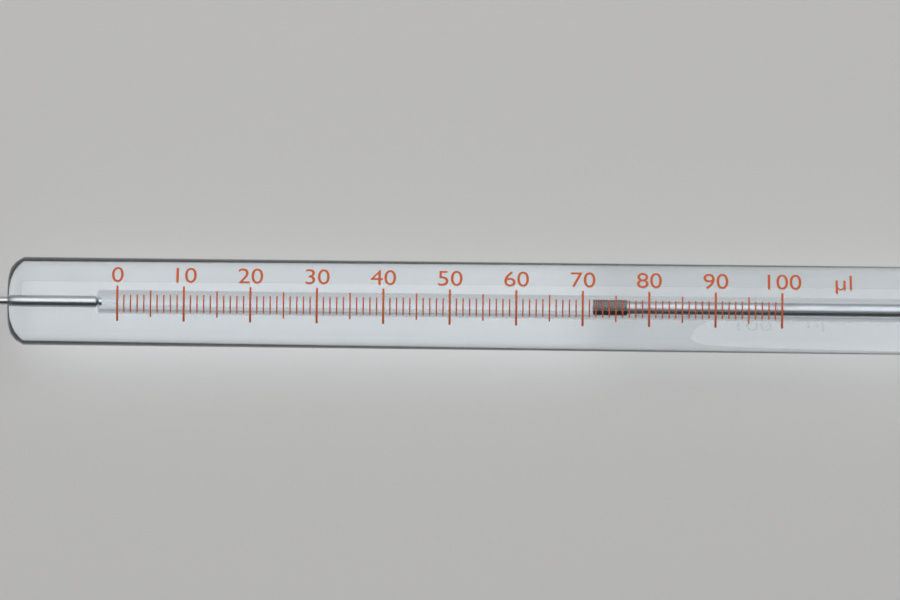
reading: 72 µl
